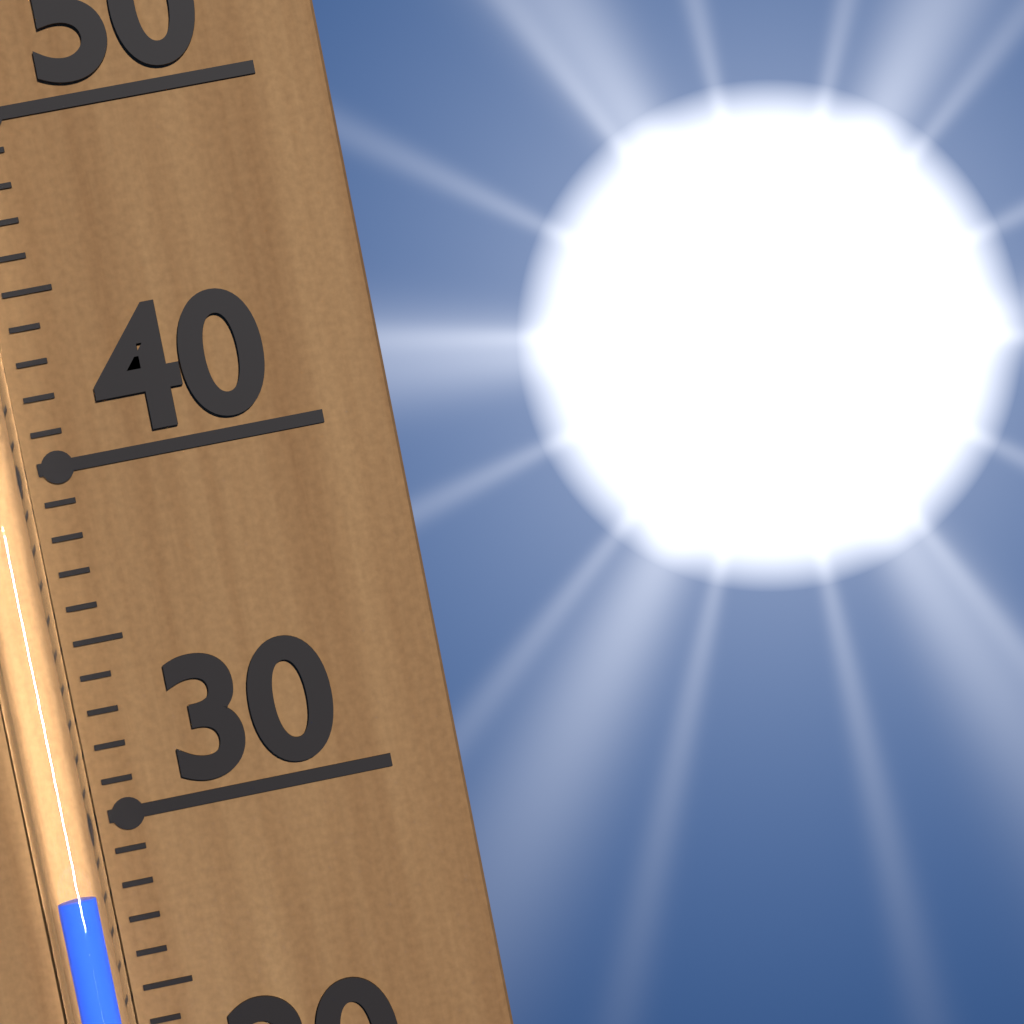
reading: 28 (no unit)
